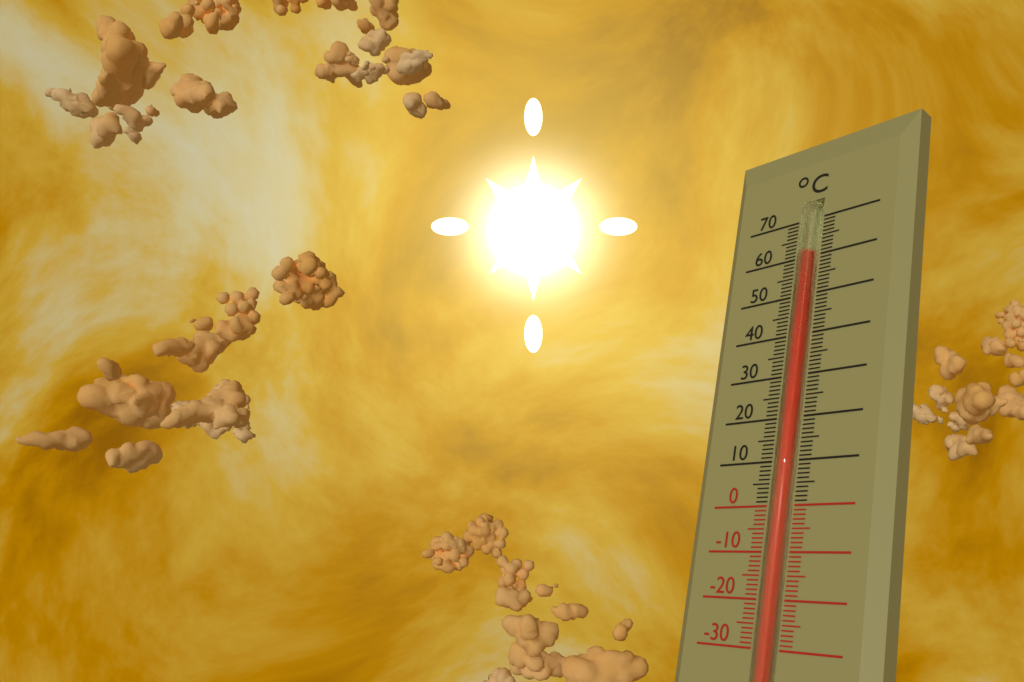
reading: 61 °C
